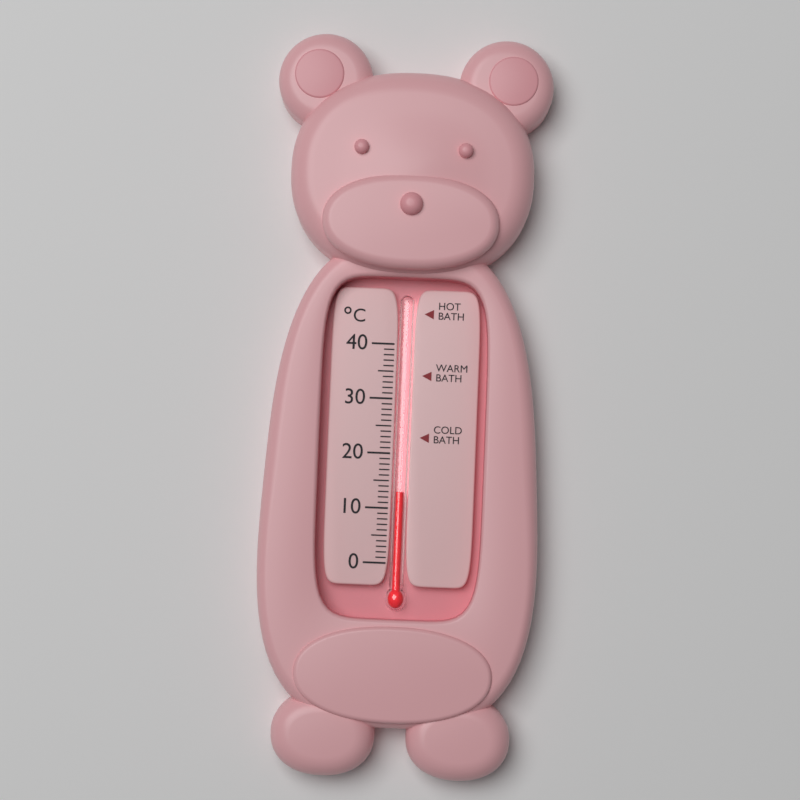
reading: 13 °C
